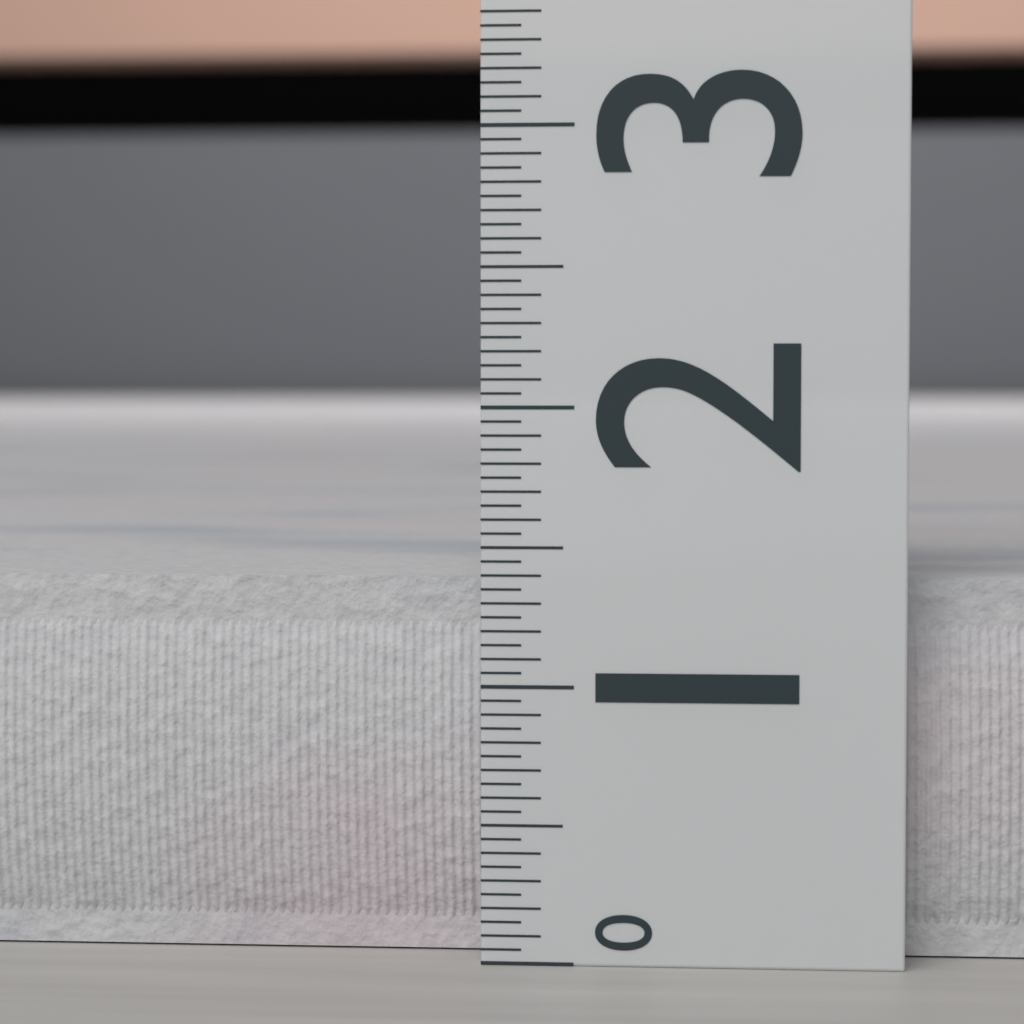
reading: 1.40 (no unit)
